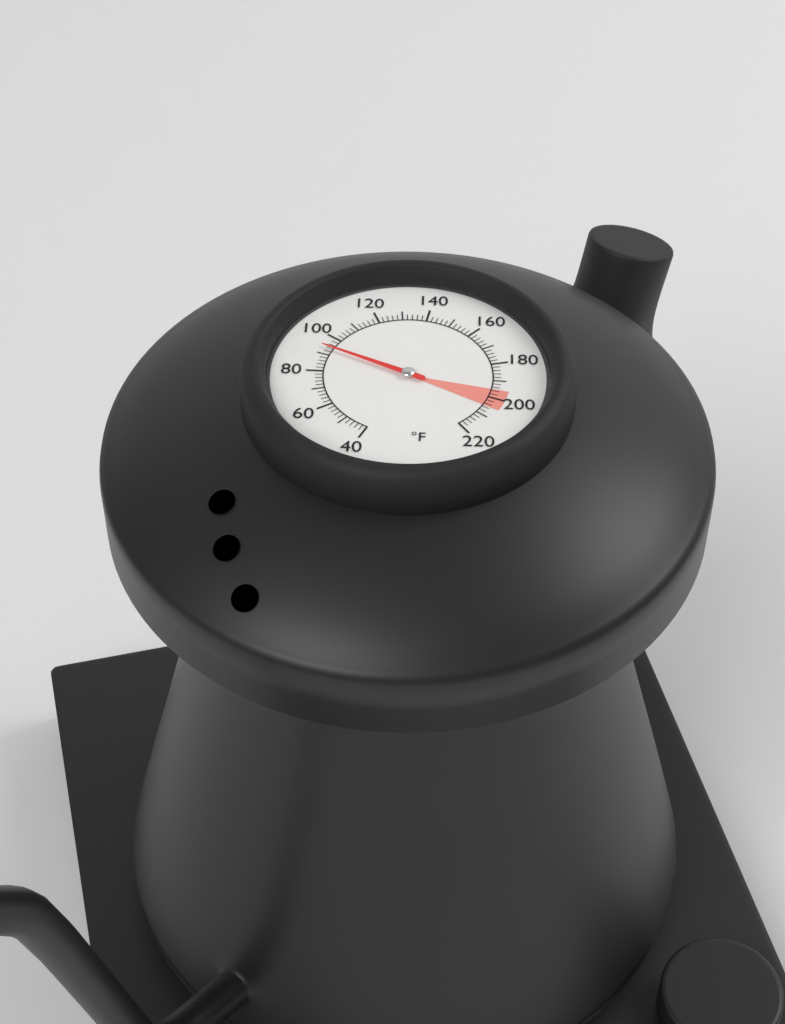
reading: 94 °F
